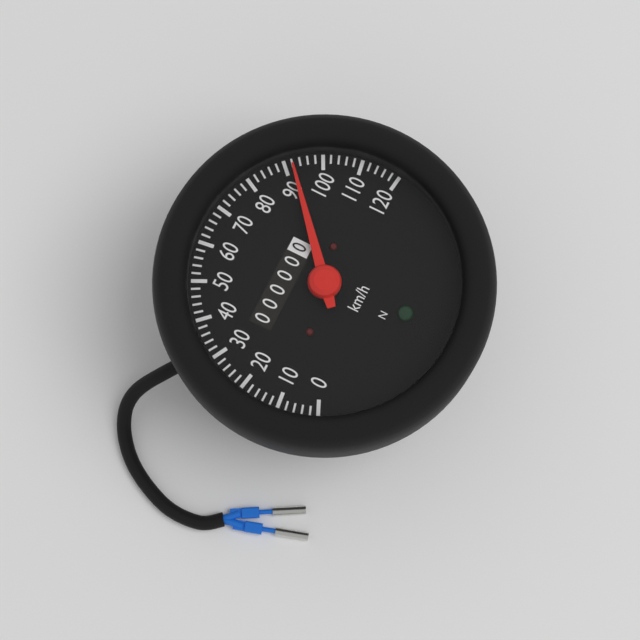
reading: 92 km/h
